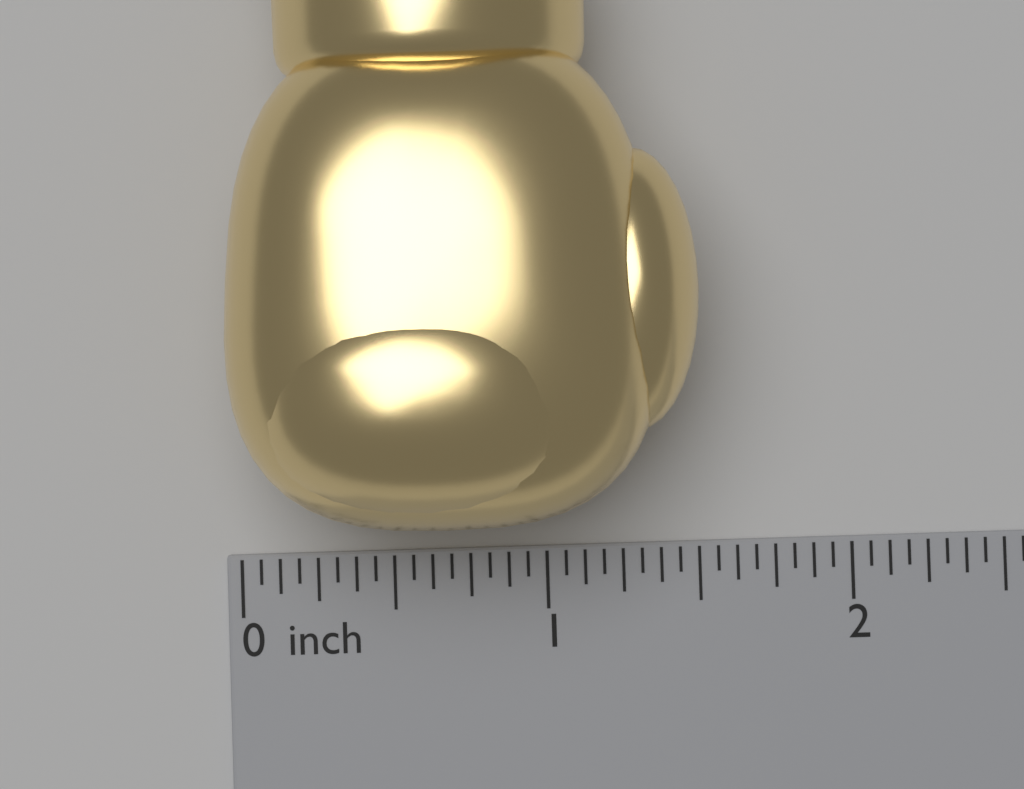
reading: 1.5000 inch
